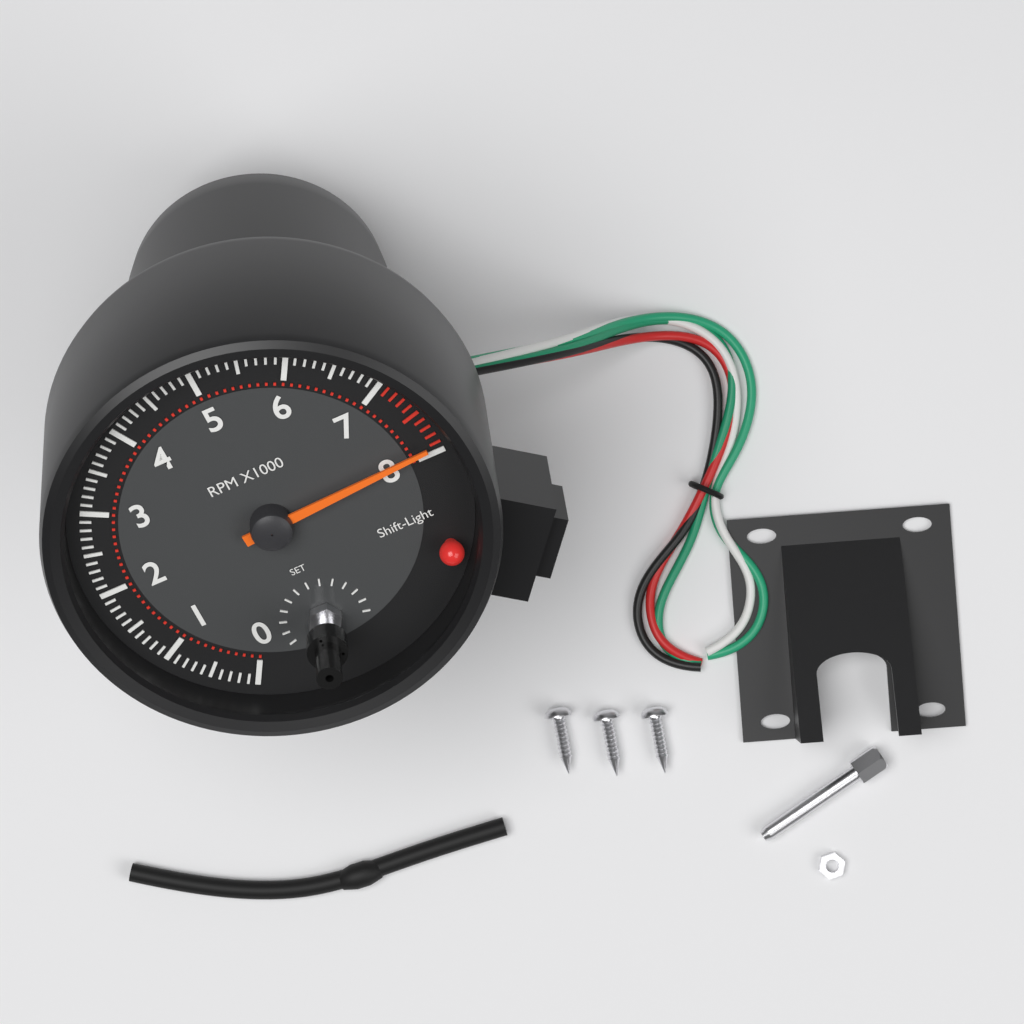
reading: 7900 RPM
